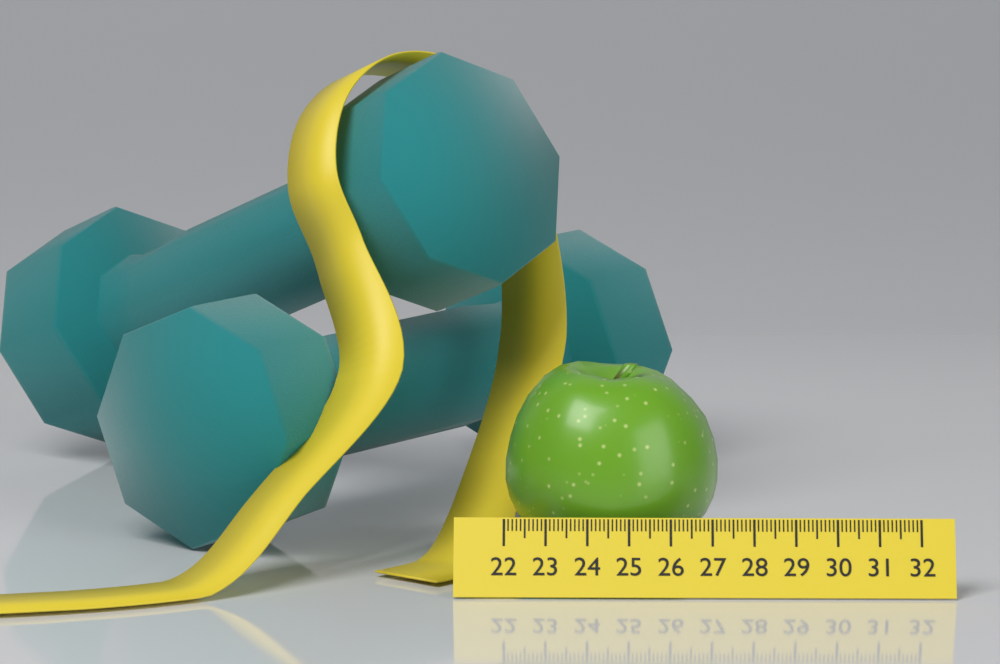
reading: 27.2 (no unit)
